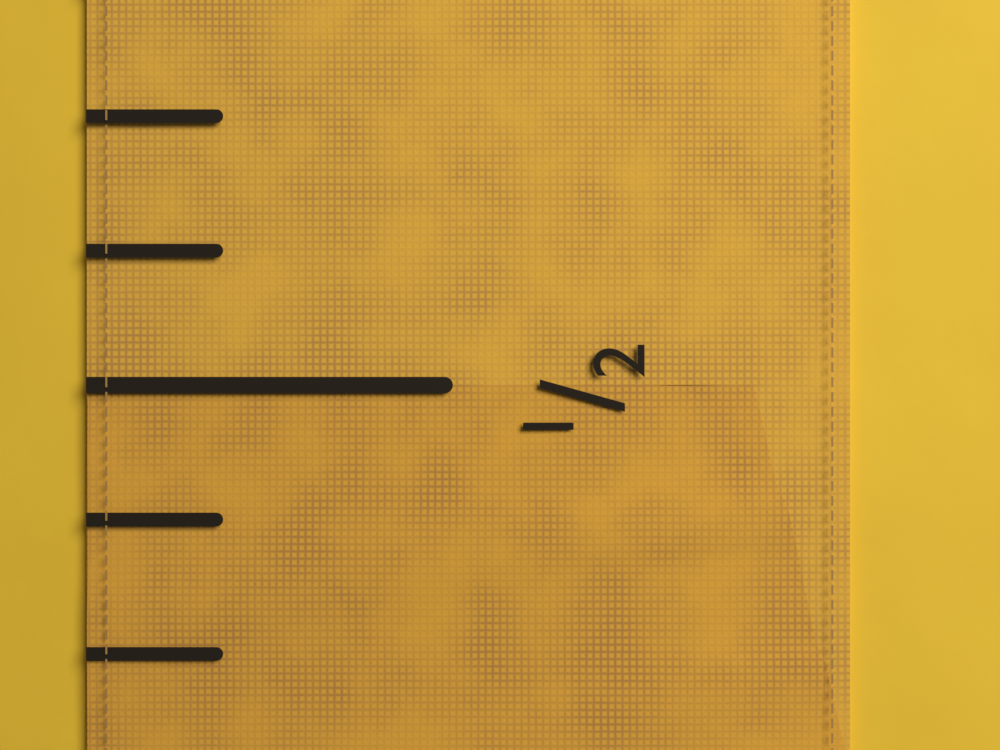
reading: 0.500000 (no unit)
